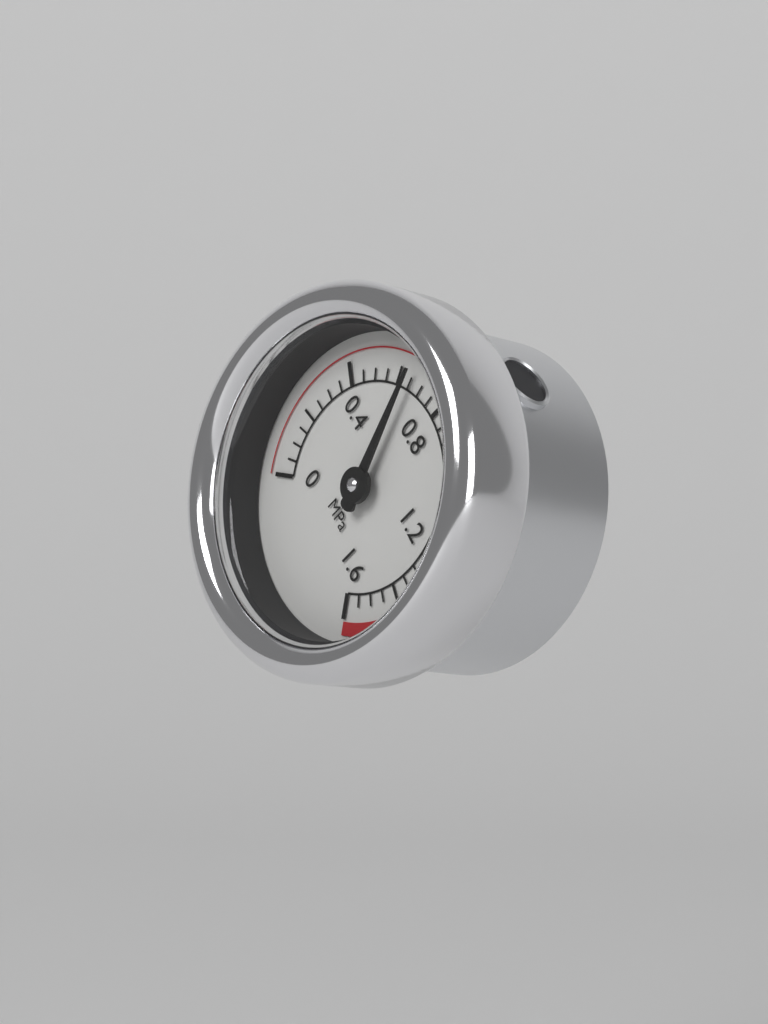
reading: 0.65 MPa
